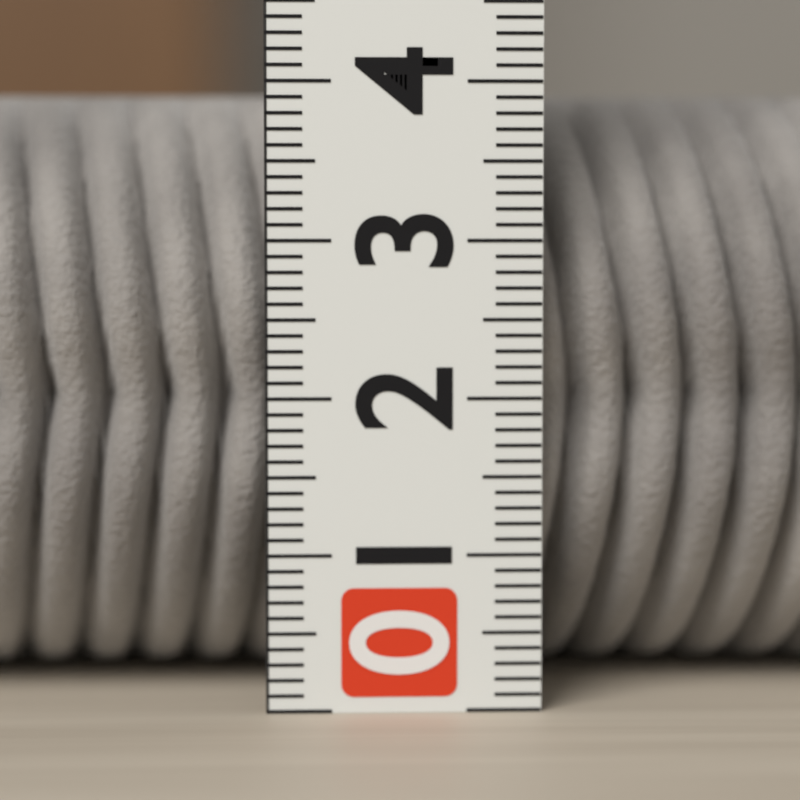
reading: 4.0 (no unit)
